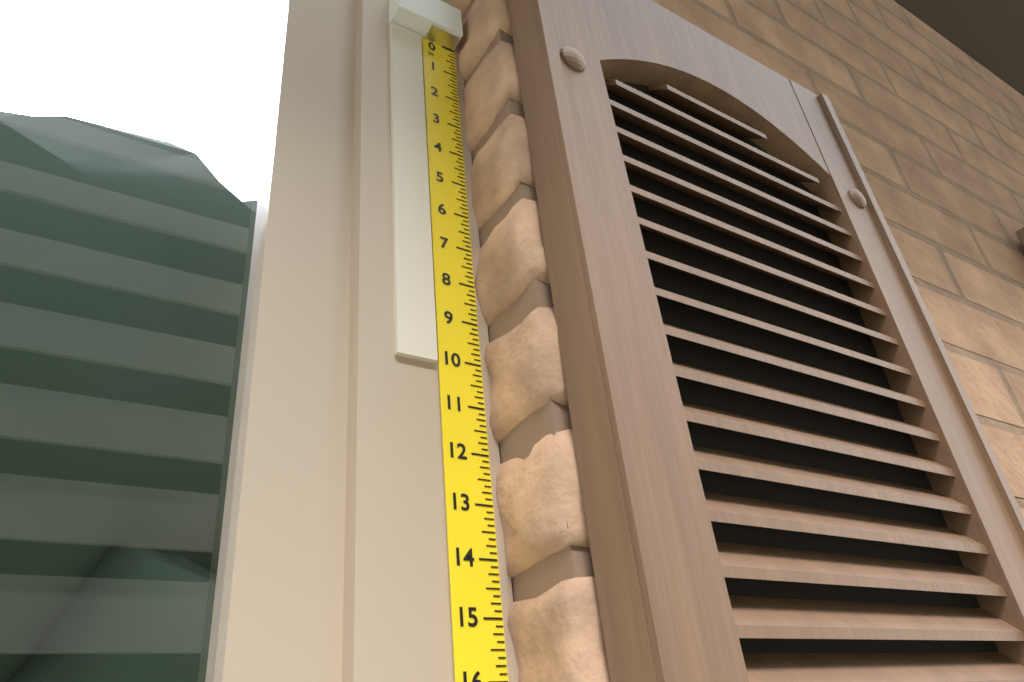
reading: 10.125 in
